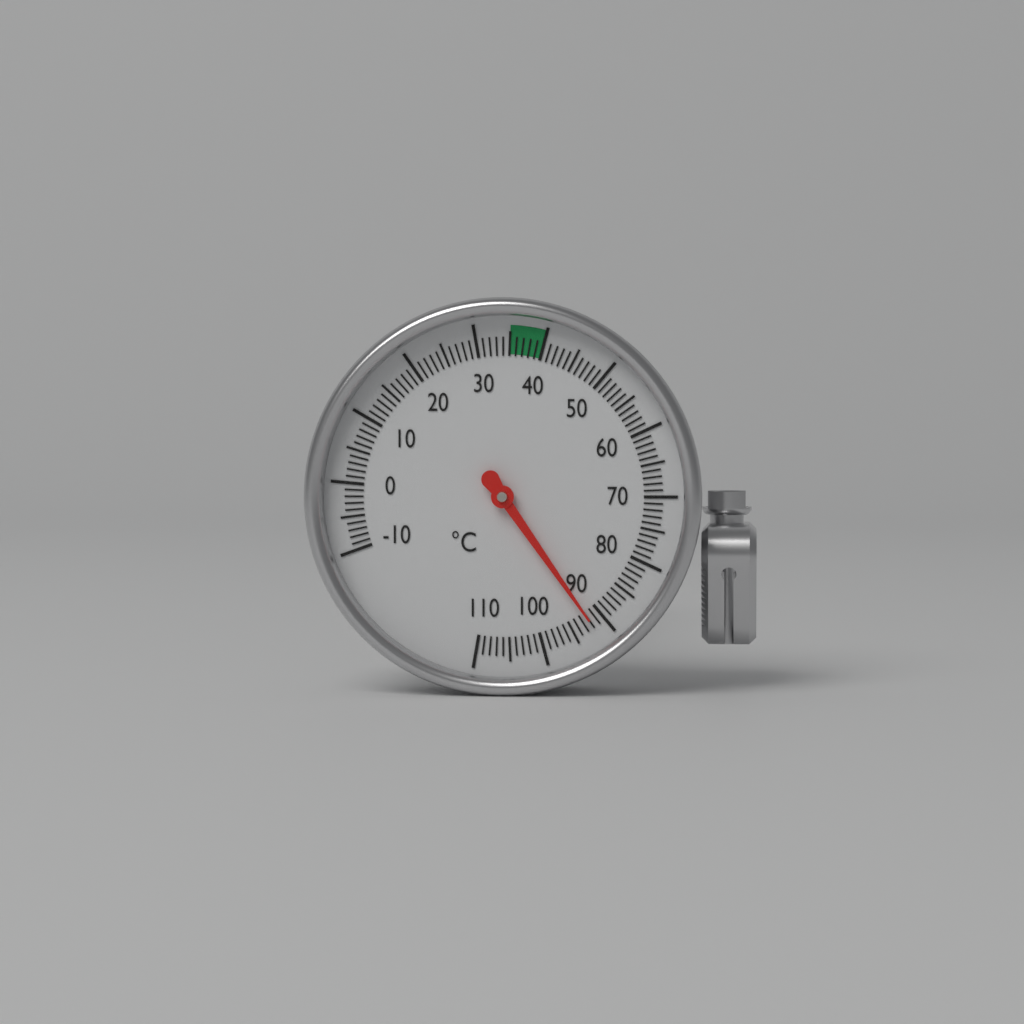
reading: 92 °C
